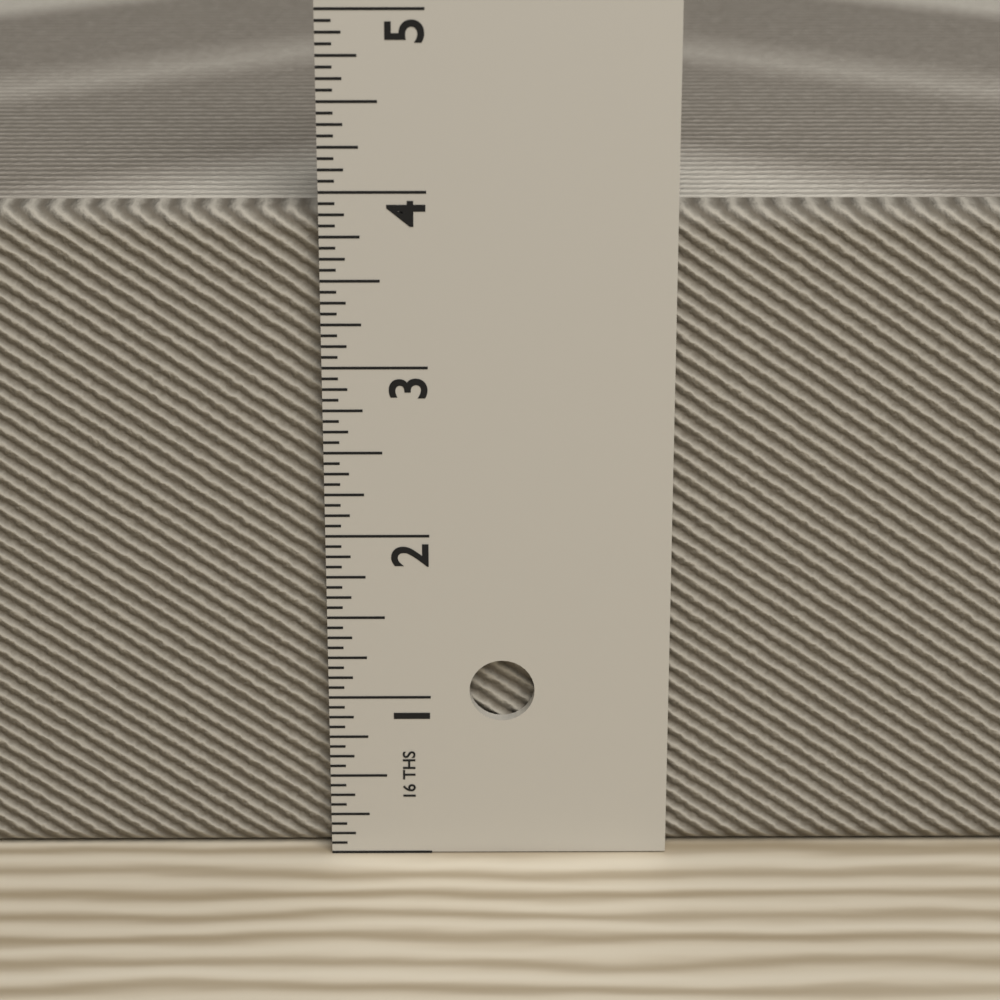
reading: 3.8750 in
